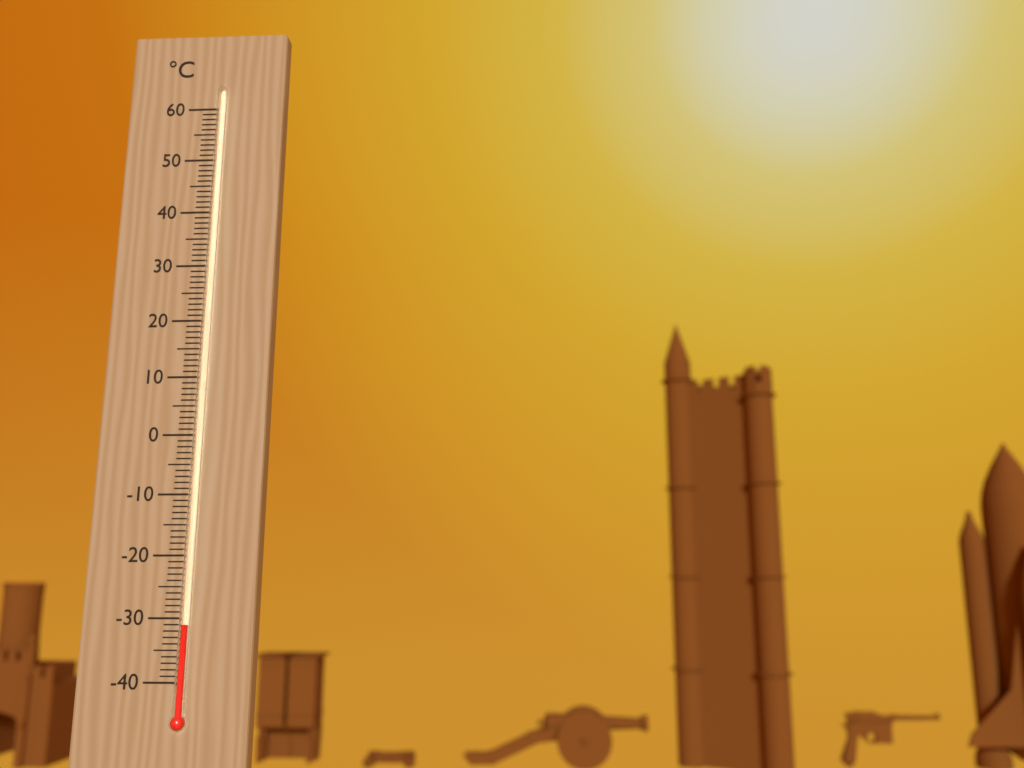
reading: -31 °C
